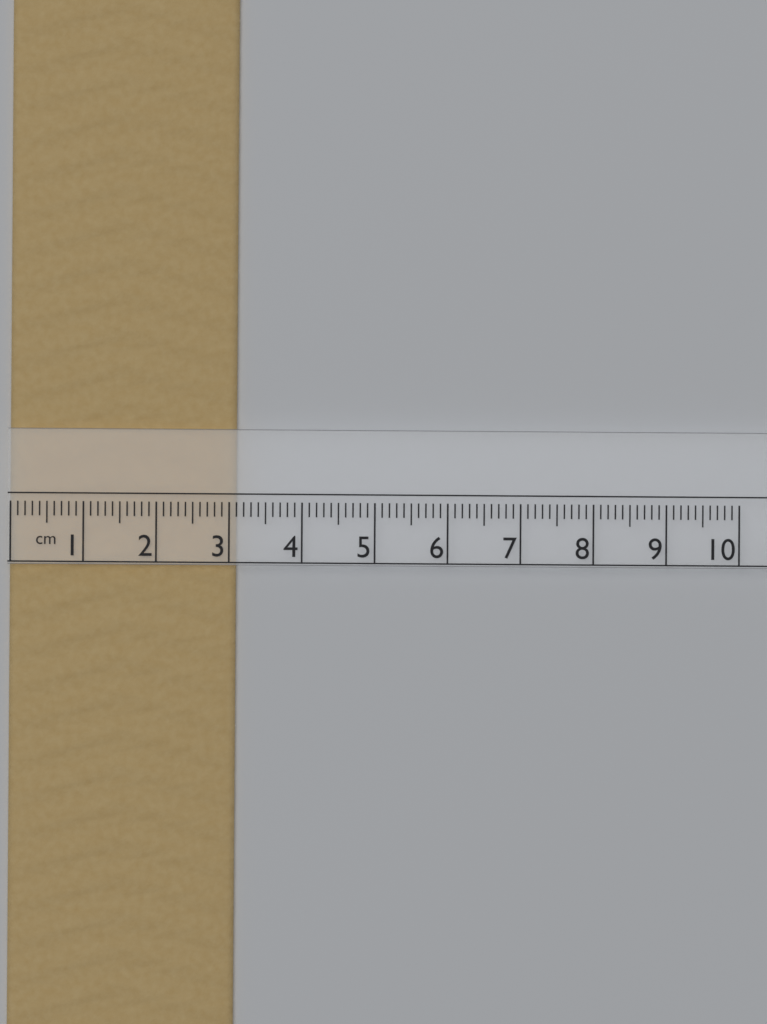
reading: 3.1 cm
